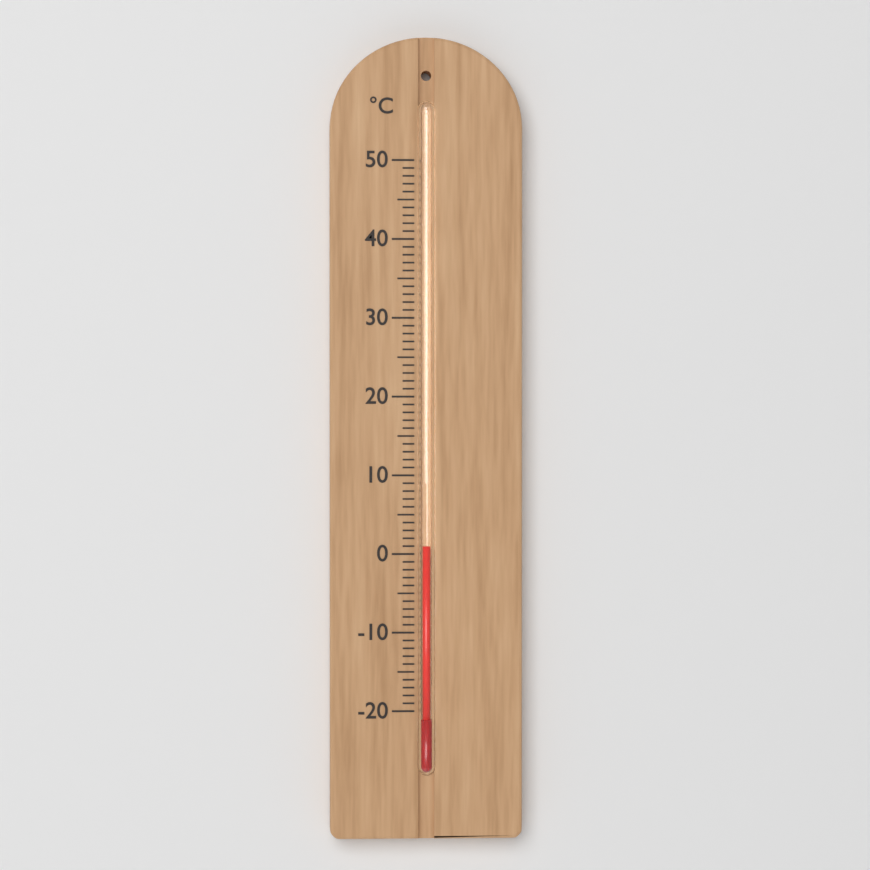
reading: 1 °C
